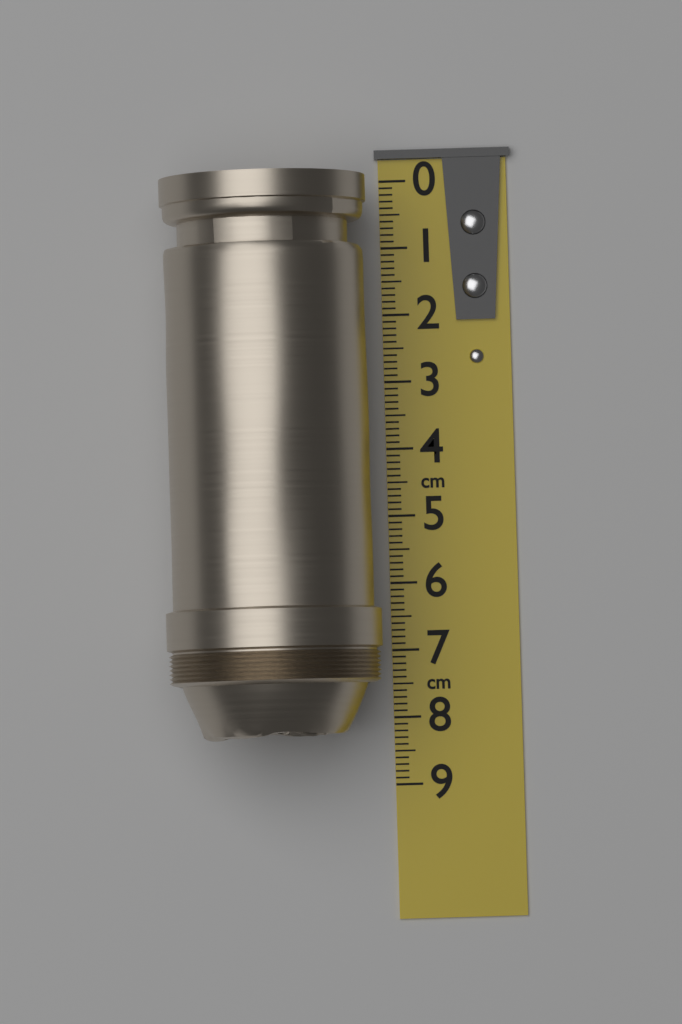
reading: 8.3 cm
